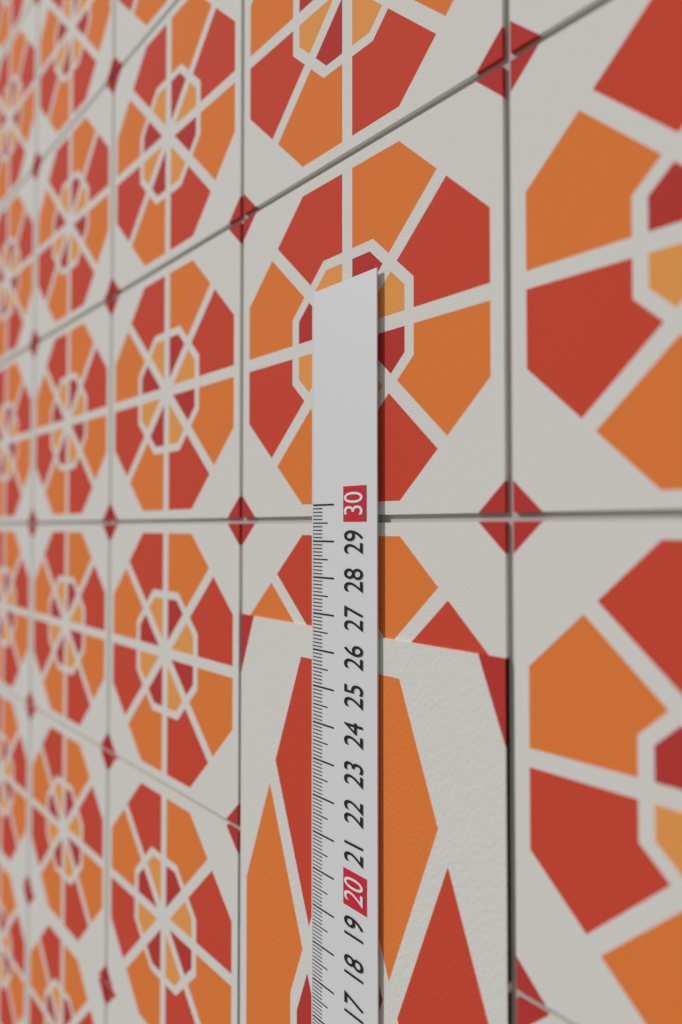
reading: 26.6 cm
